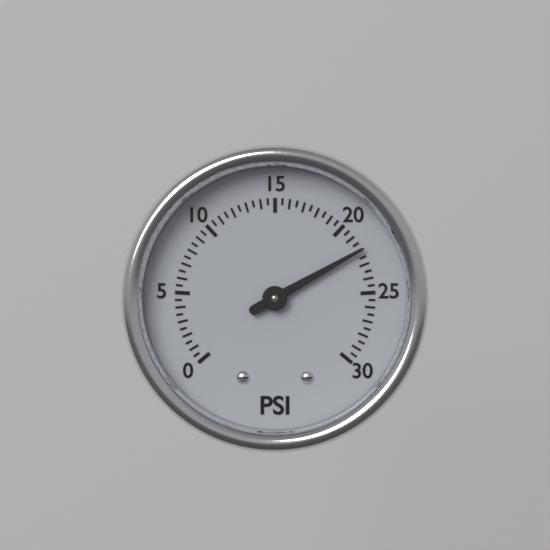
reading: 22.0 psi
